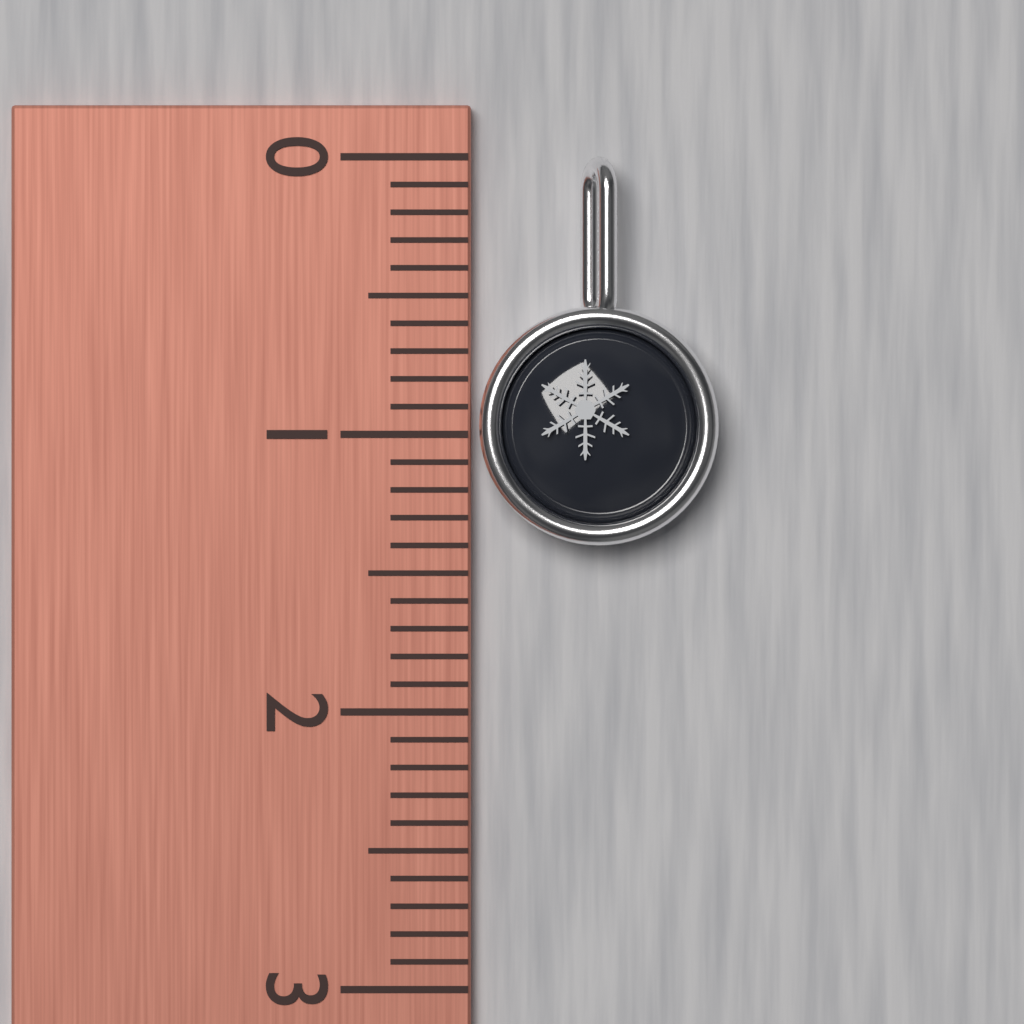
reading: 1.4 (no unit)
